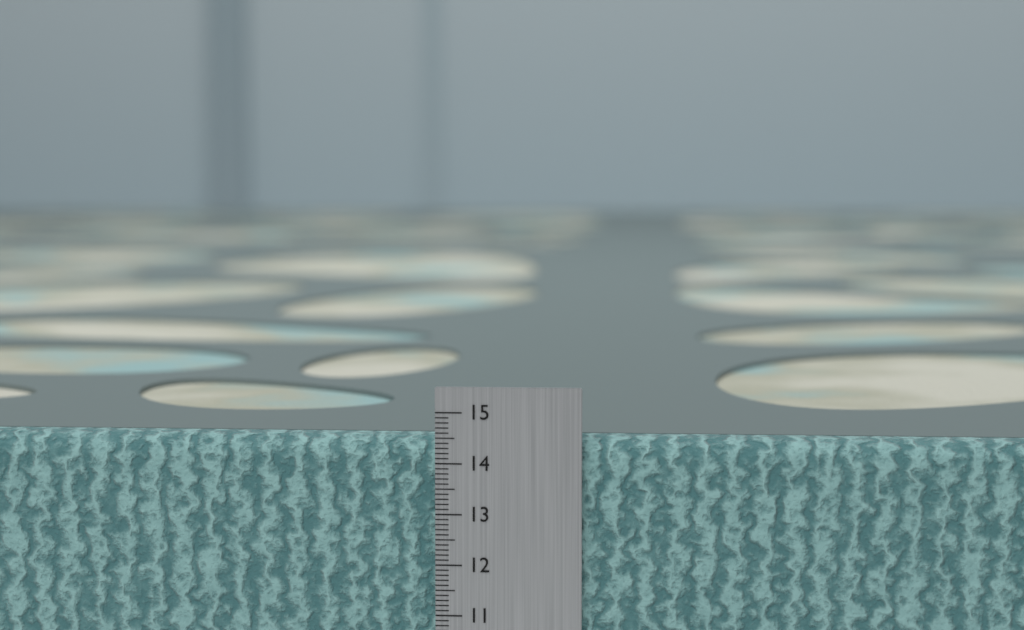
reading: 14.5 cm
